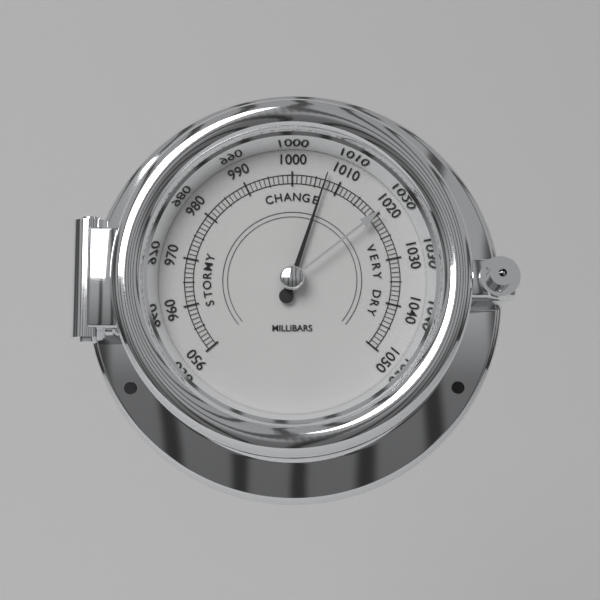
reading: 1007 mbar
